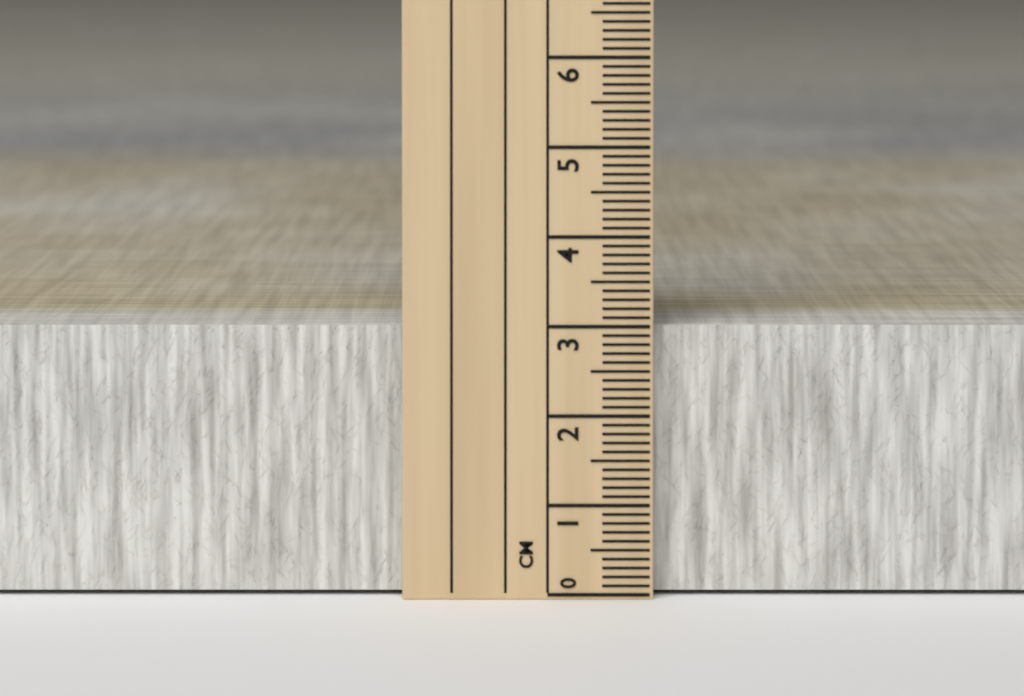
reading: 3.0 cm
